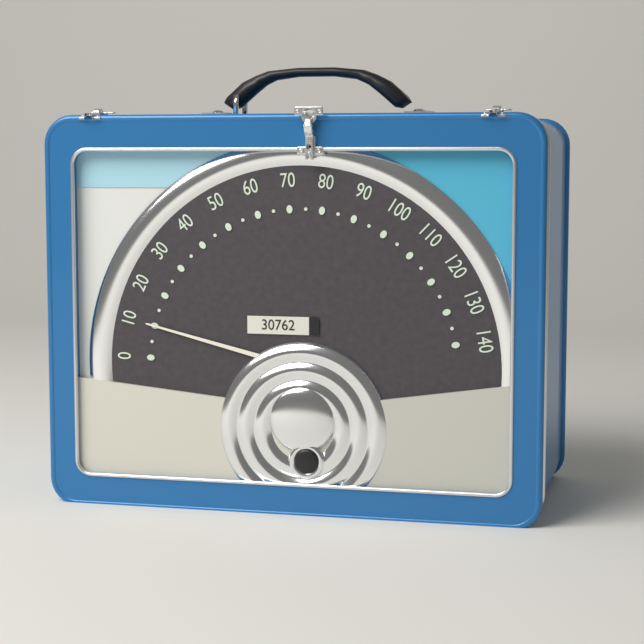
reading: 10 (no unit)
